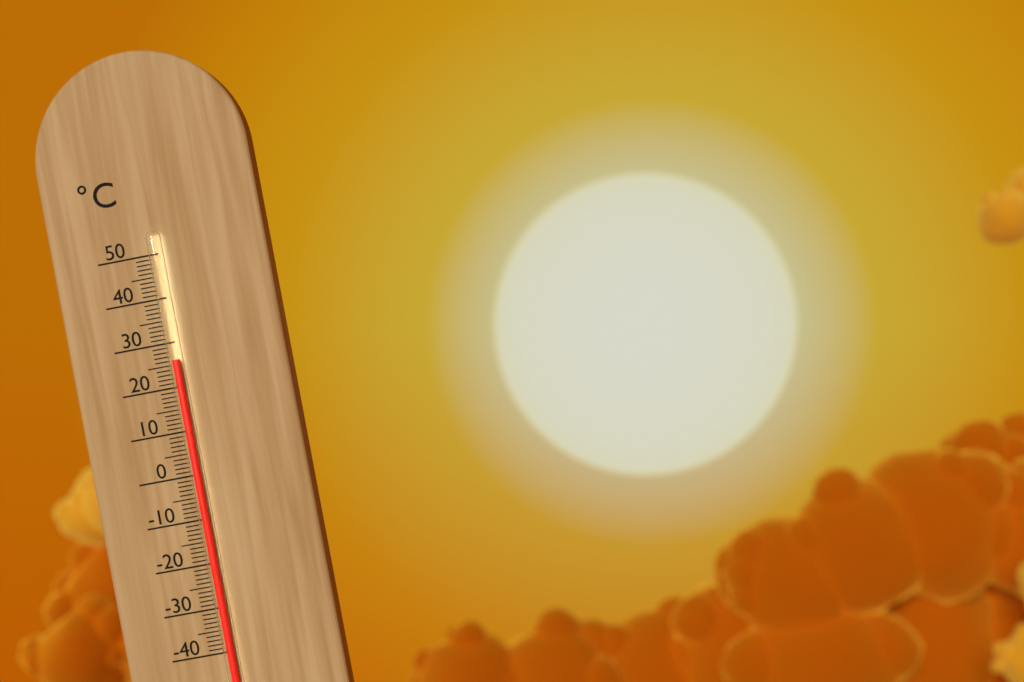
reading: 26 °C
